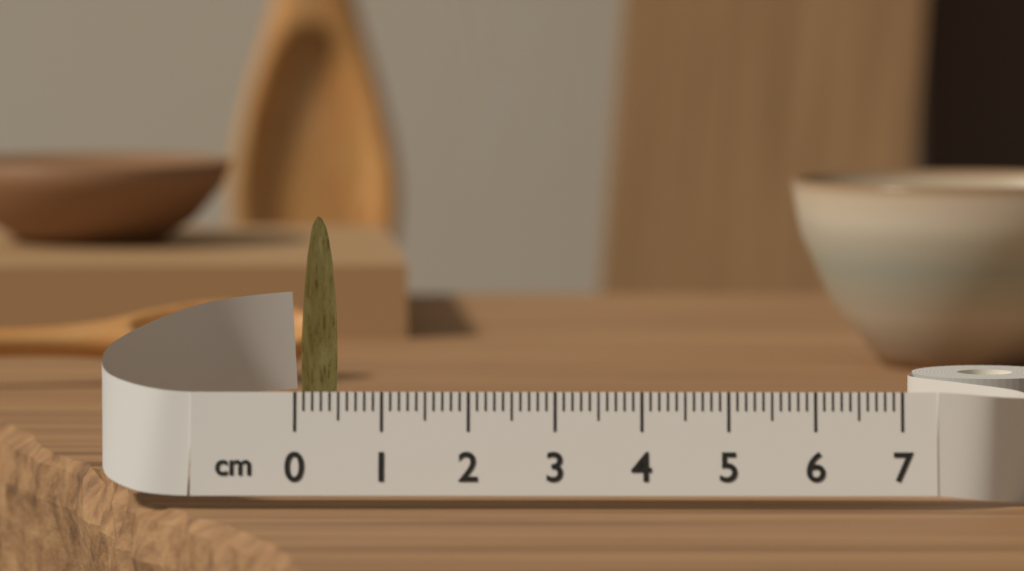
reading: 0.4 cm
